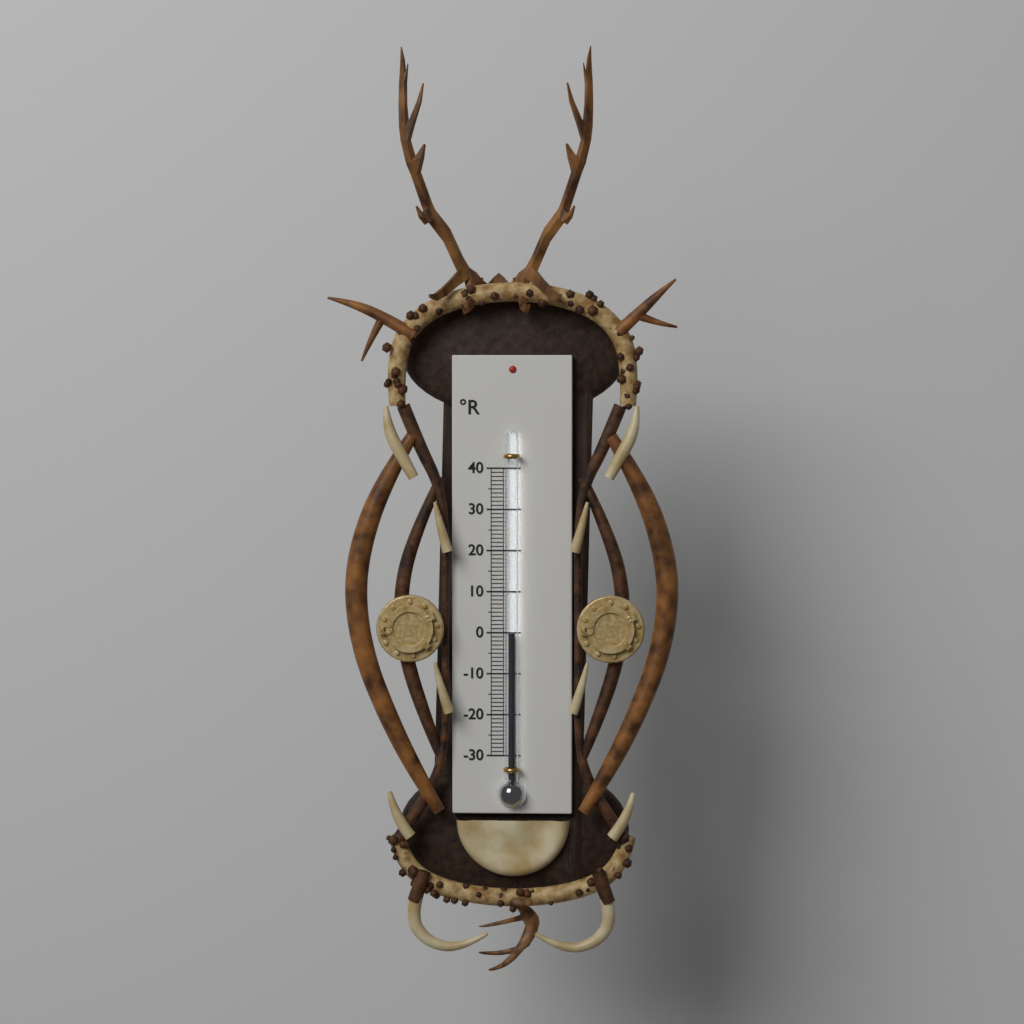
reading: 0 °R
